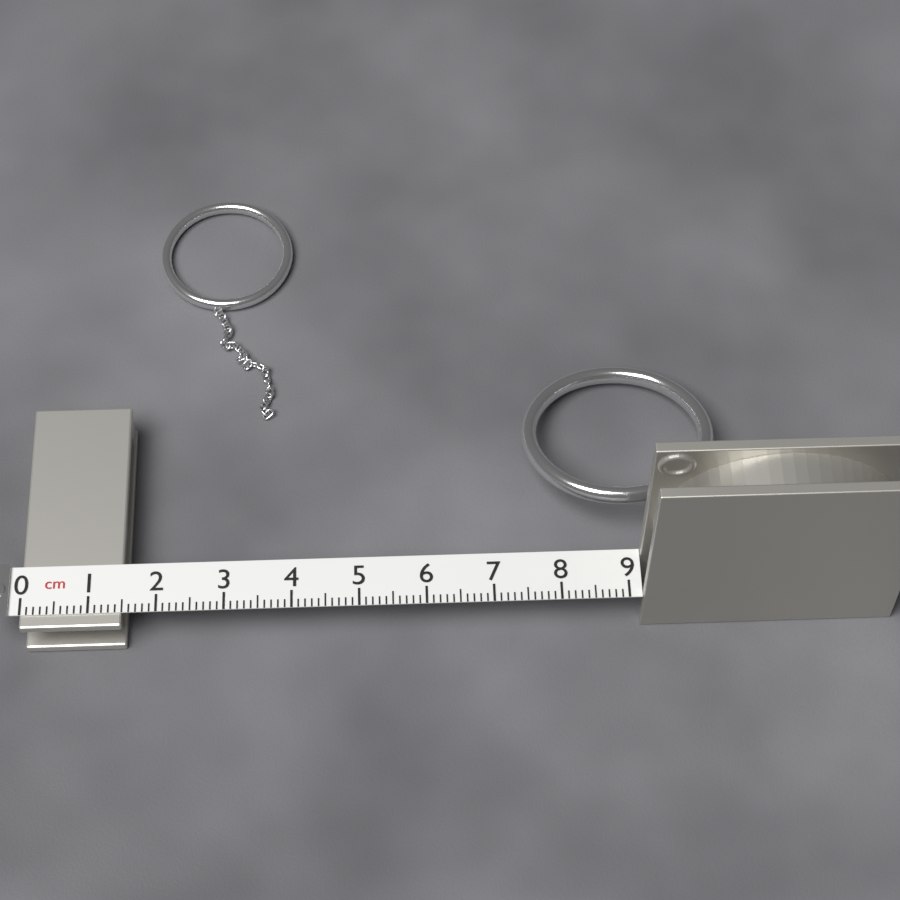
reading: 1.5 cm
